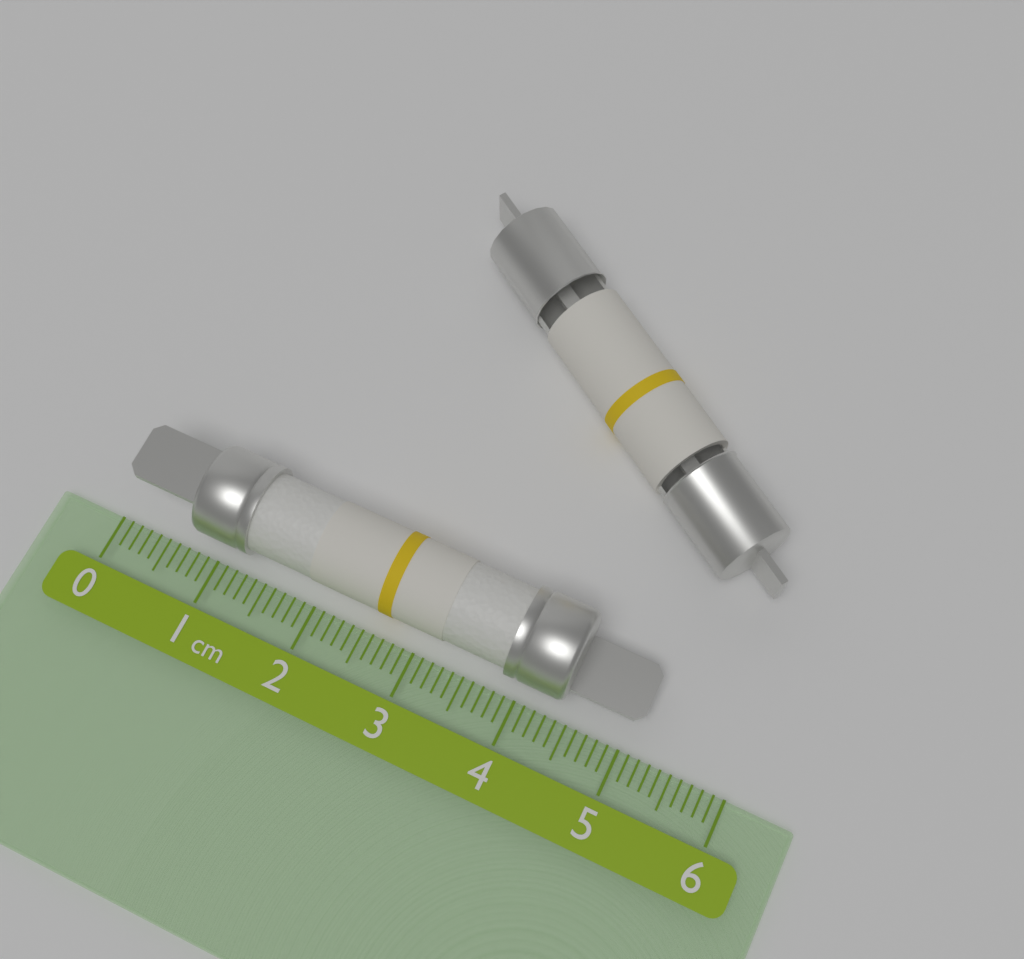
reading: 5.1 cm
